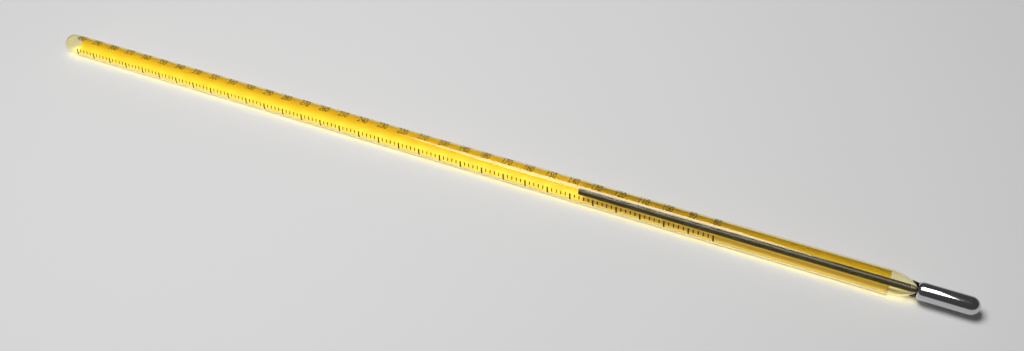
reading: 138 (no unit)
